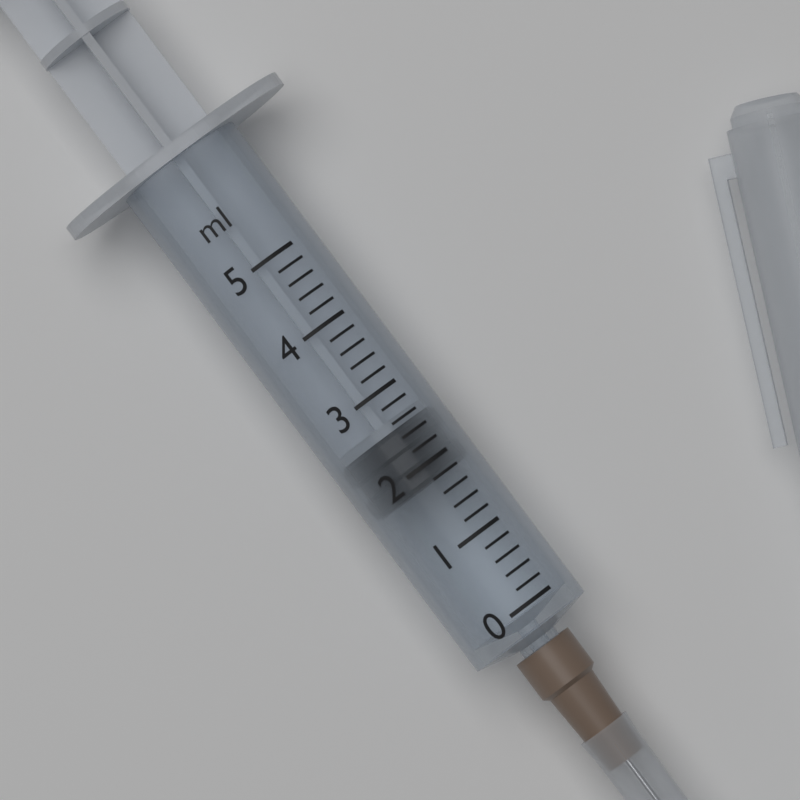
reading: 1.8 ml
